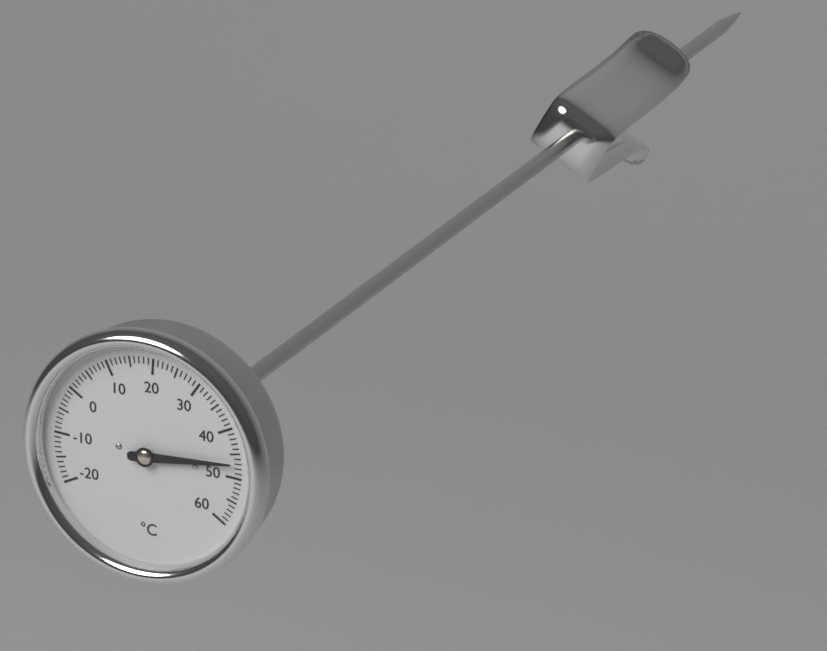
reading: 47 °C
